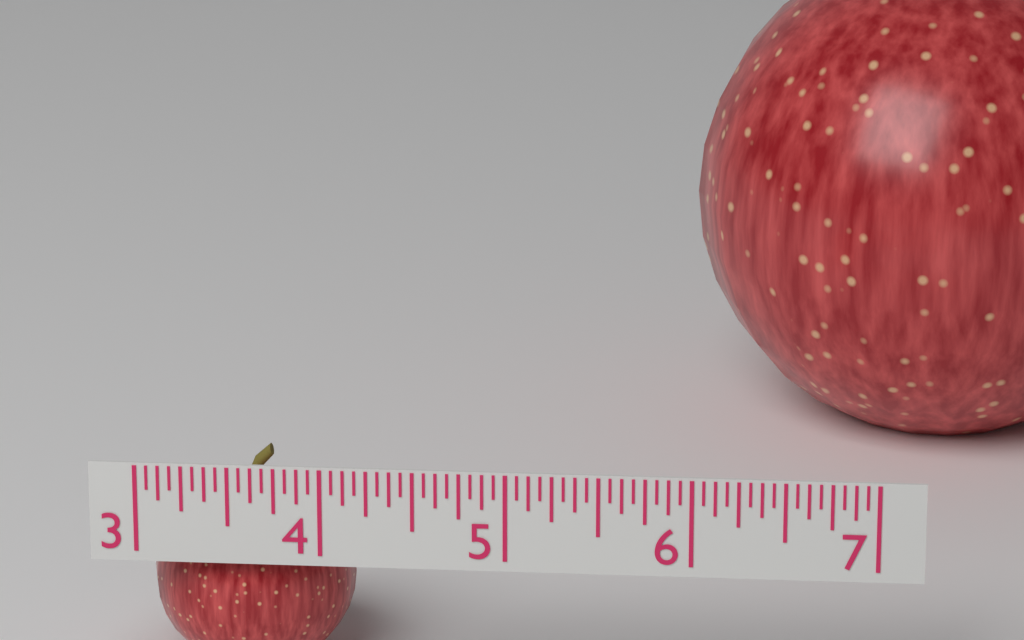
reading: 4.1250 (no unit)
